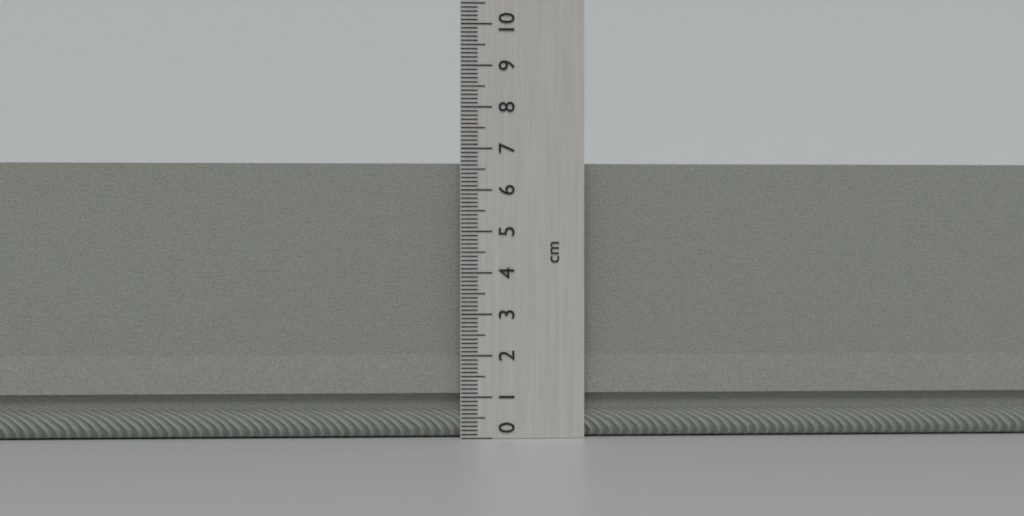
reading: 6.7 cm
